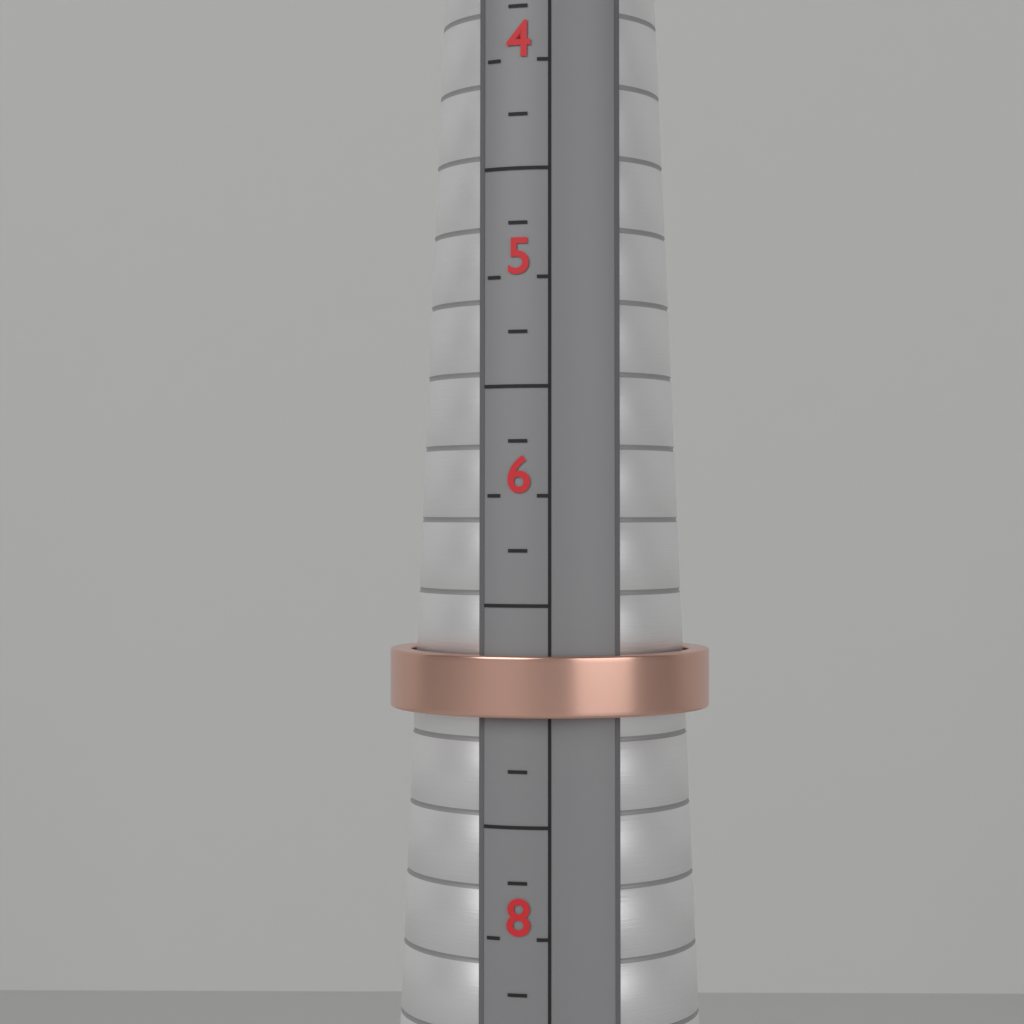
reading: 7.00 (no unit)
